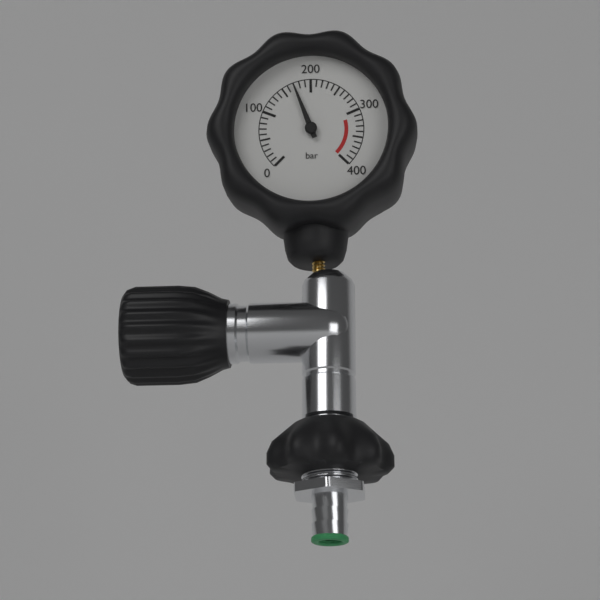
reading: 170 bar
